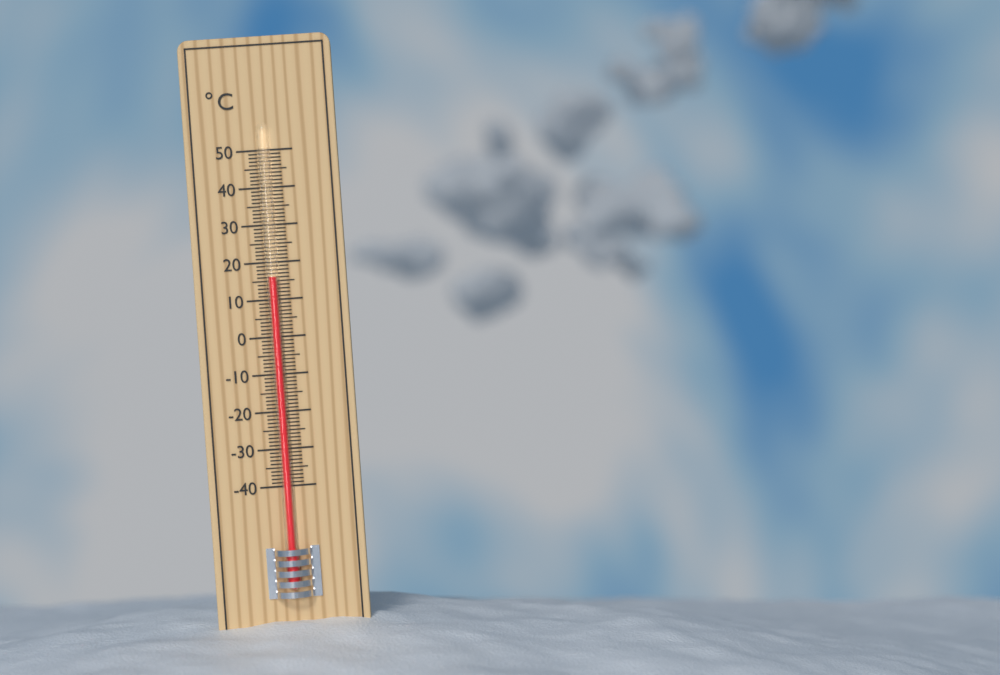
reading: 16 °C
